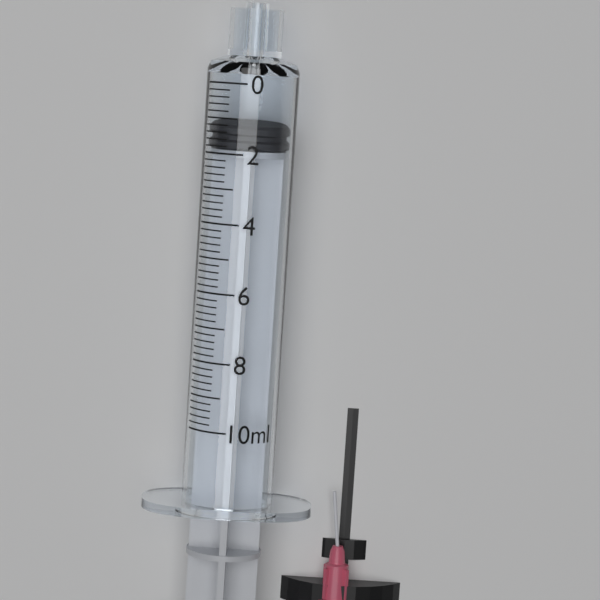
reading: 1.2 ml
